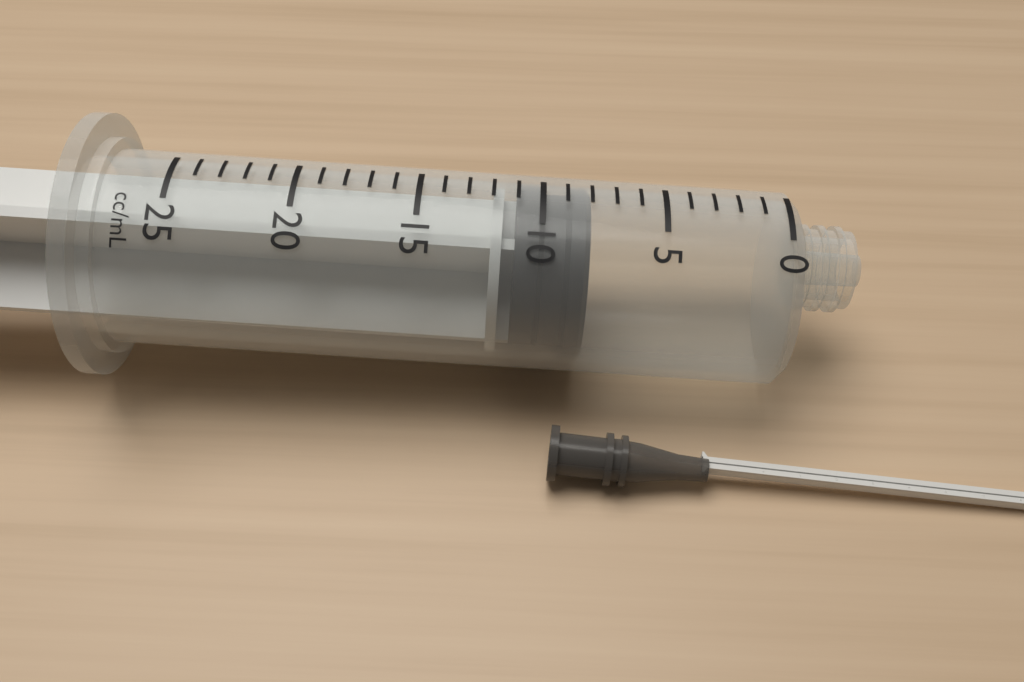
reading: 8 ml
